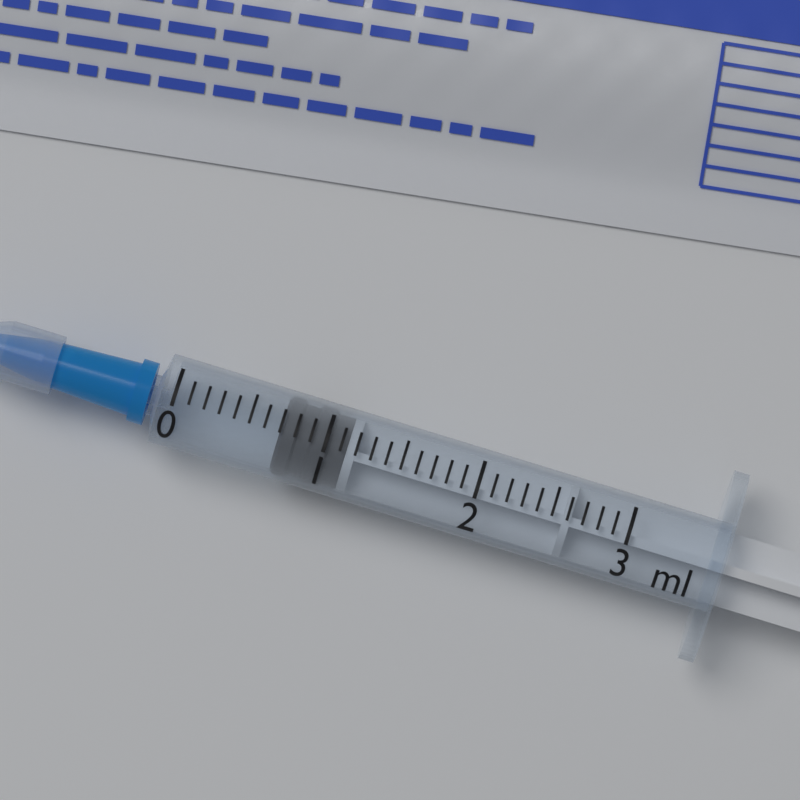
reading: 0.7 ml
